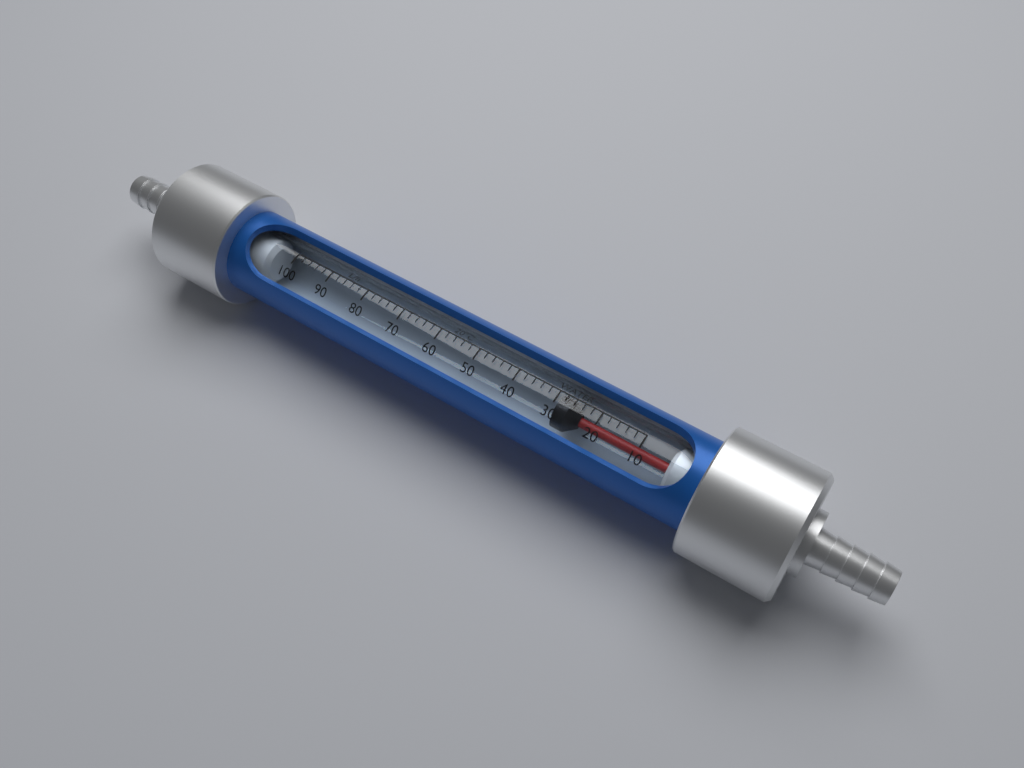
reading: 30 L/h
